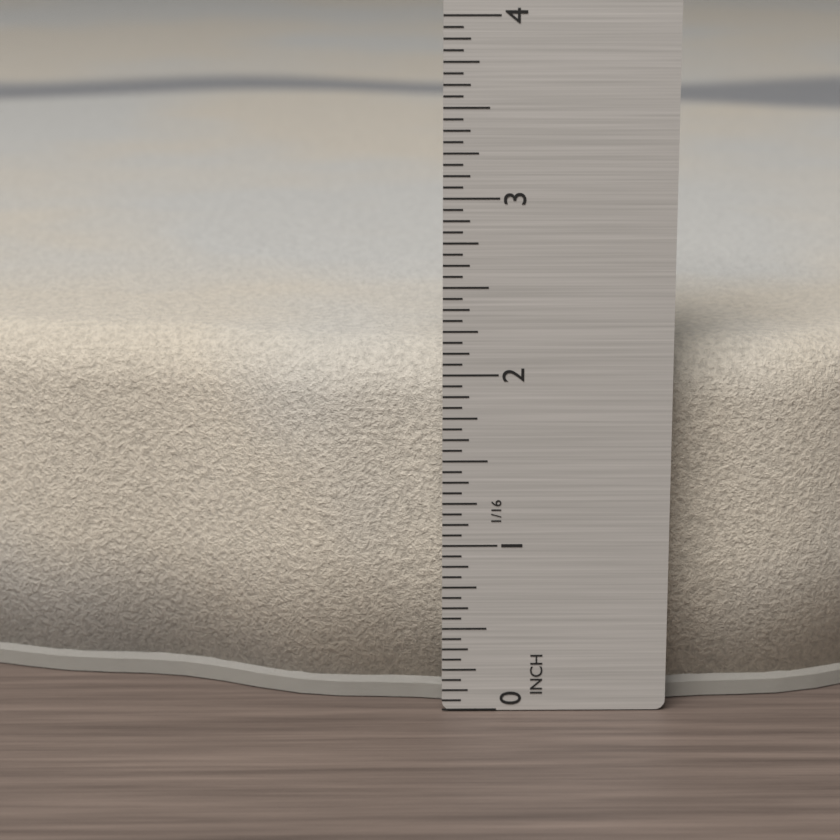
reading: 2.1250 in
